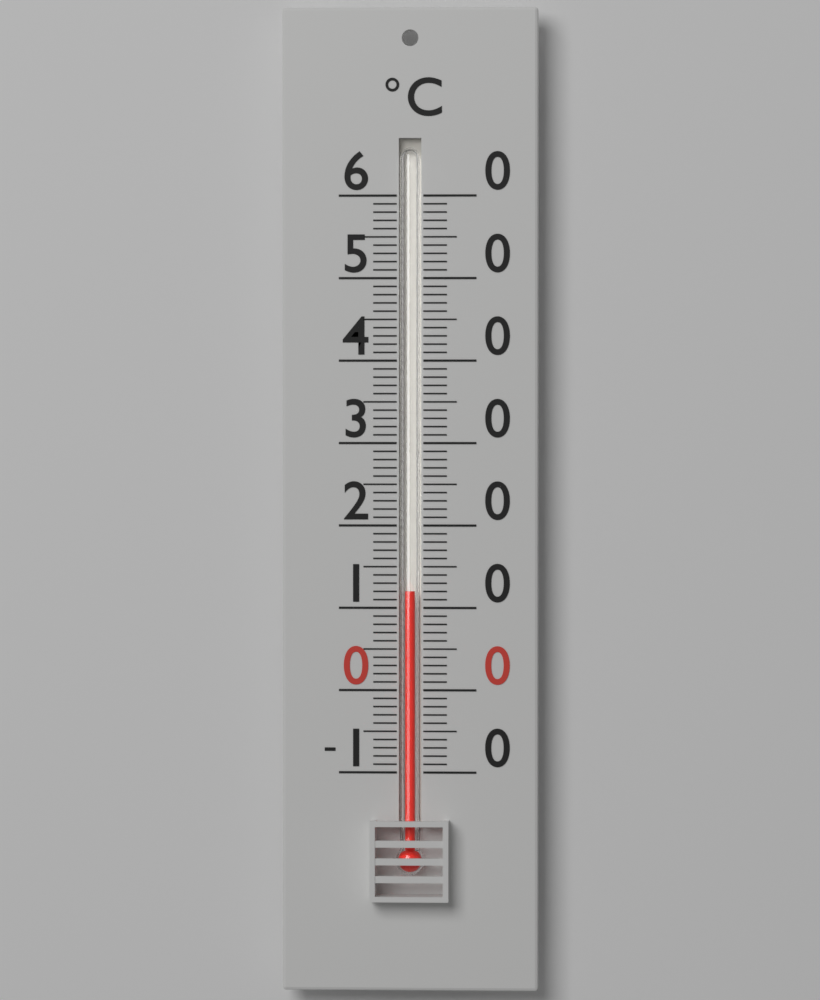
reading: 12 °C
